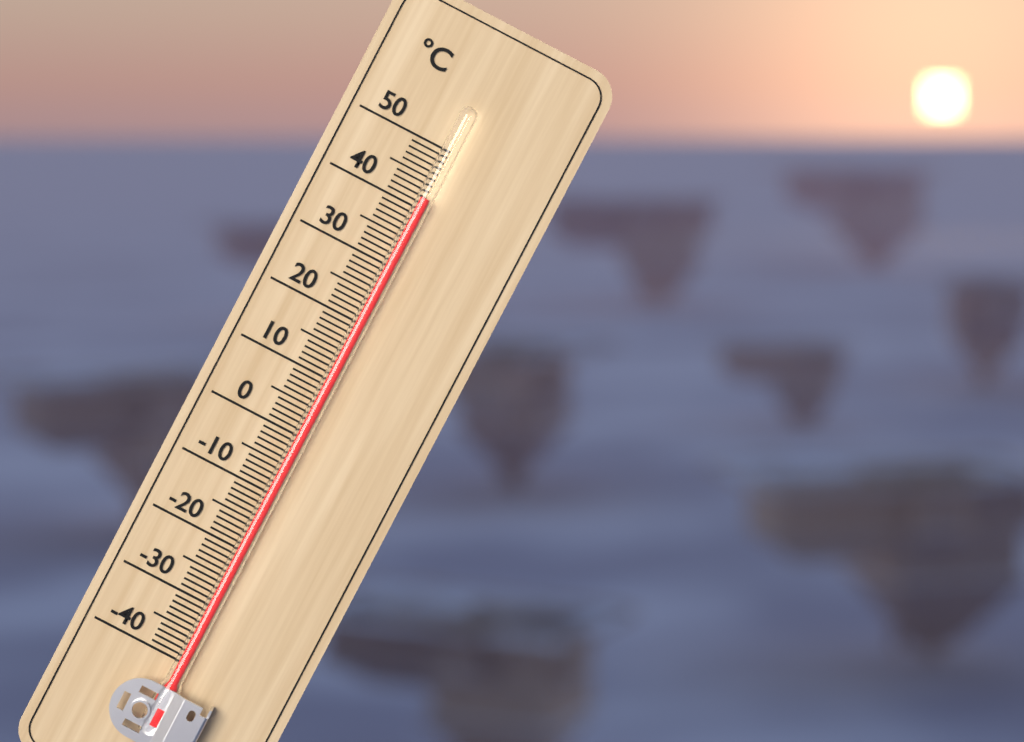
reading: 42 °C
